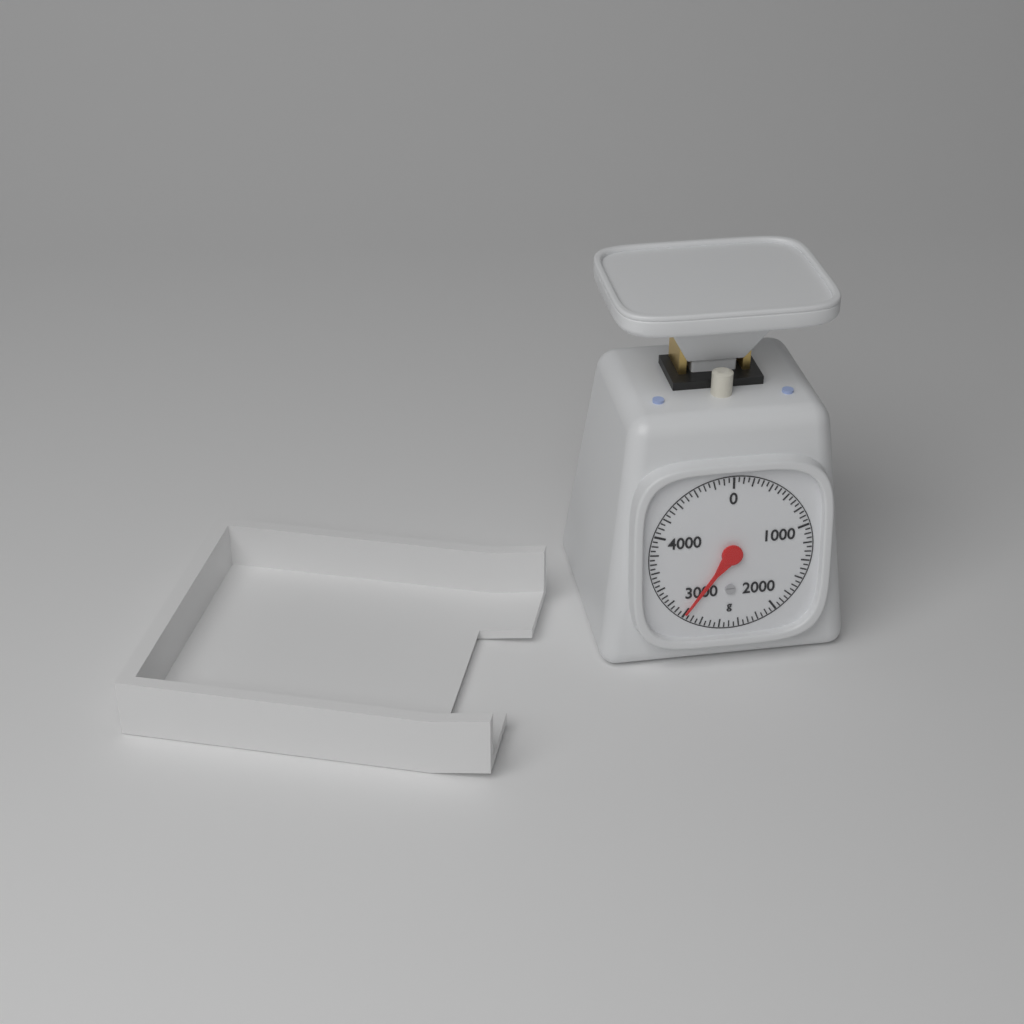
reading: 3000 g
